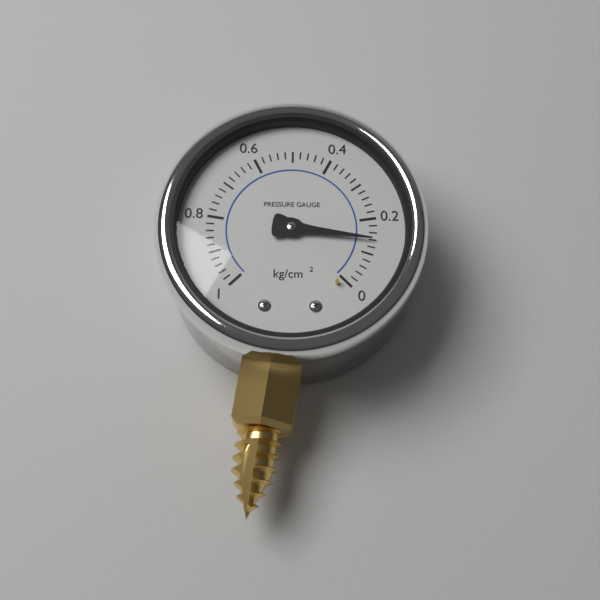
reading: 0.14 kg/cm²
